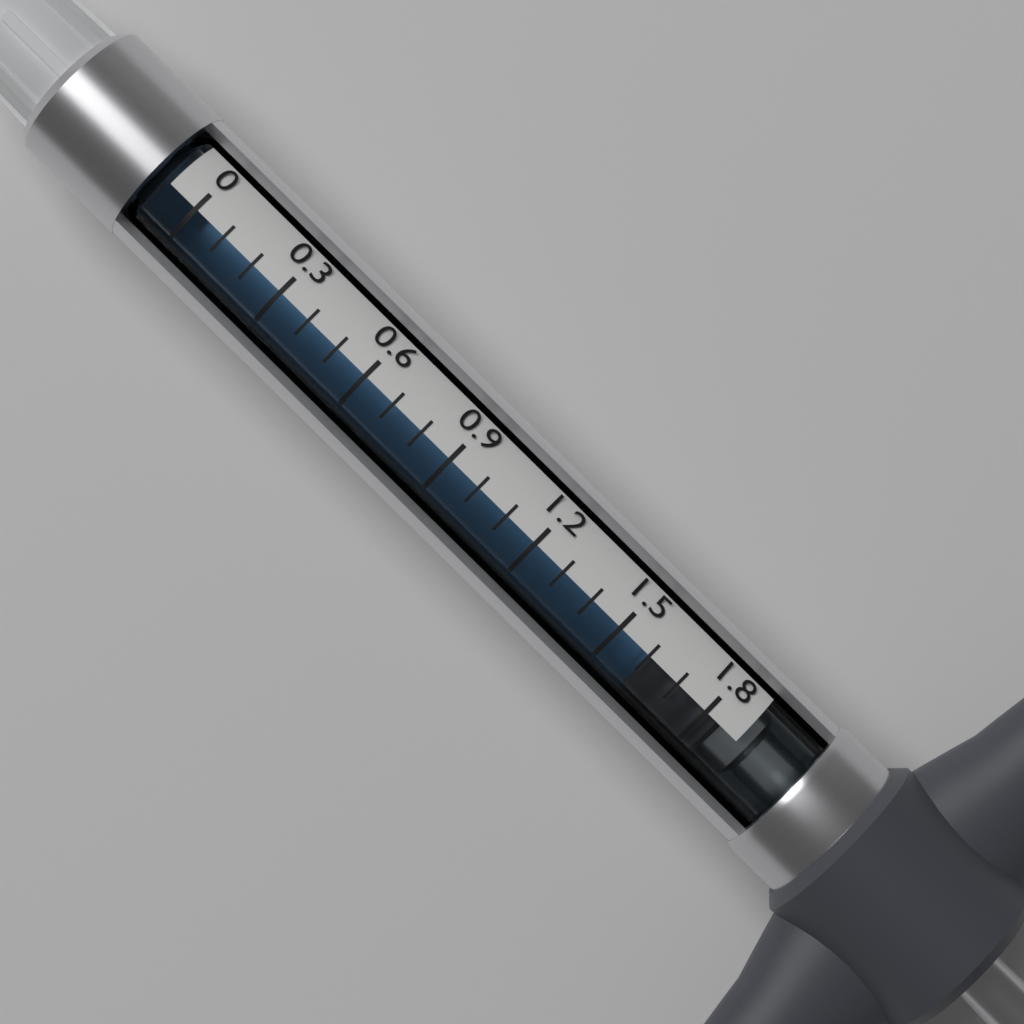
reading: 1.6 (no unit)
